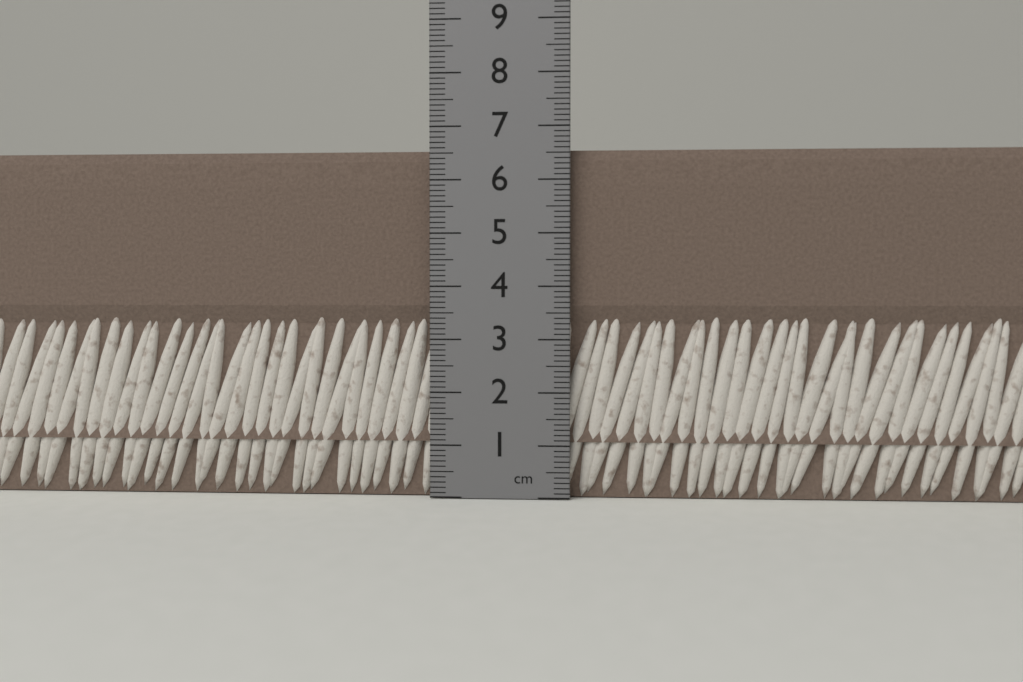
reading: 6.6 cm
